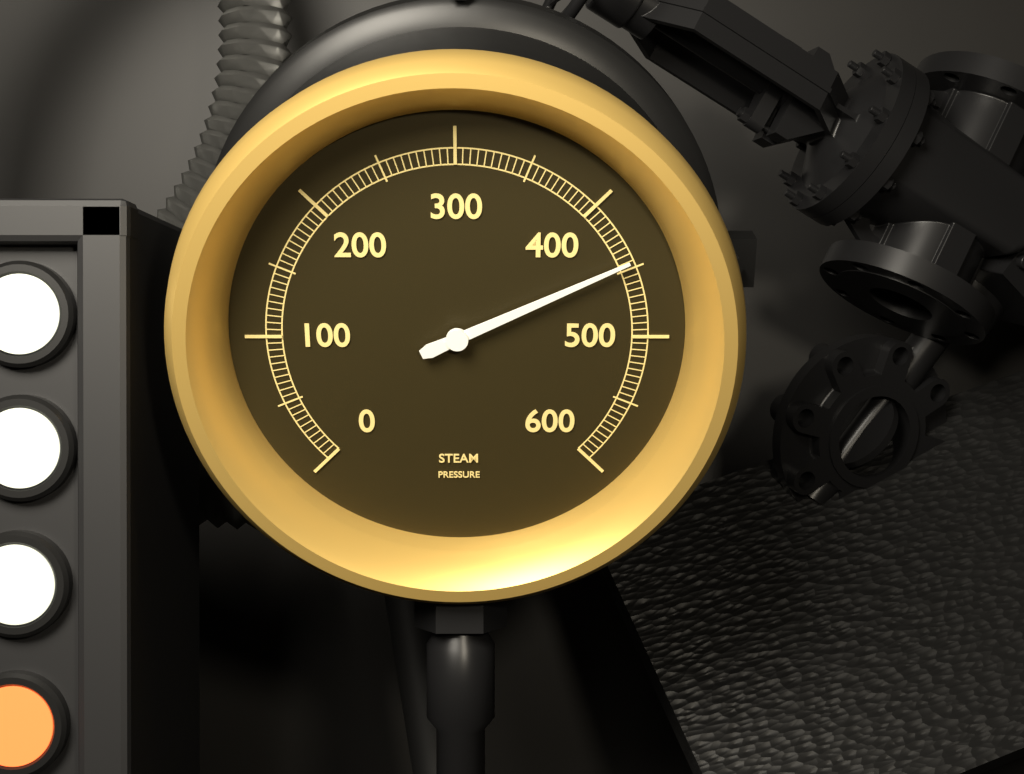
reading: 445 (no unit)
